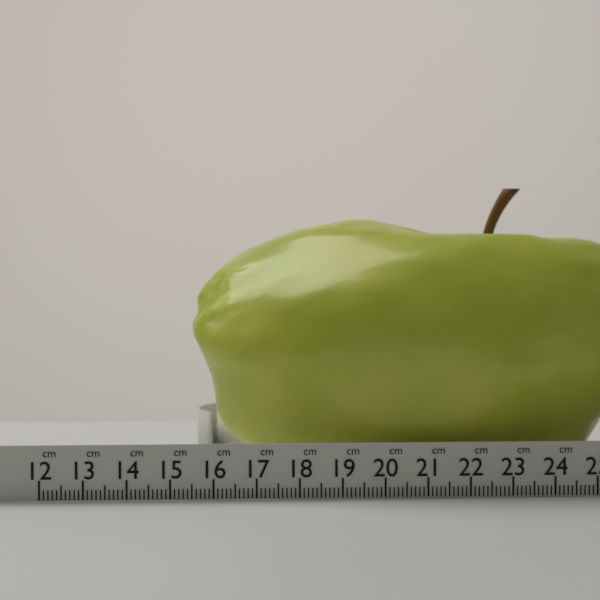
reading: 15.4 cm
